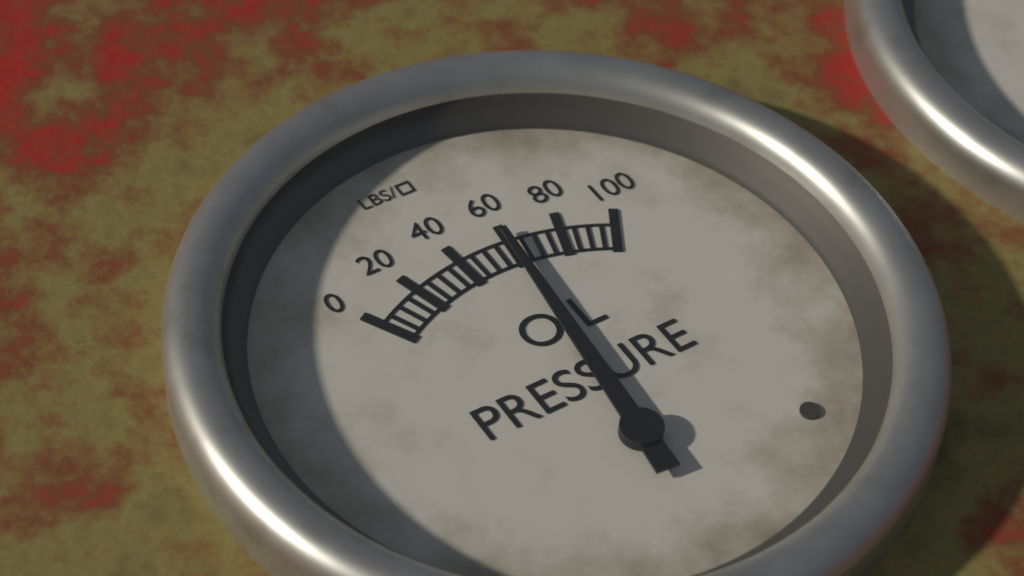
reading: 60 psi
